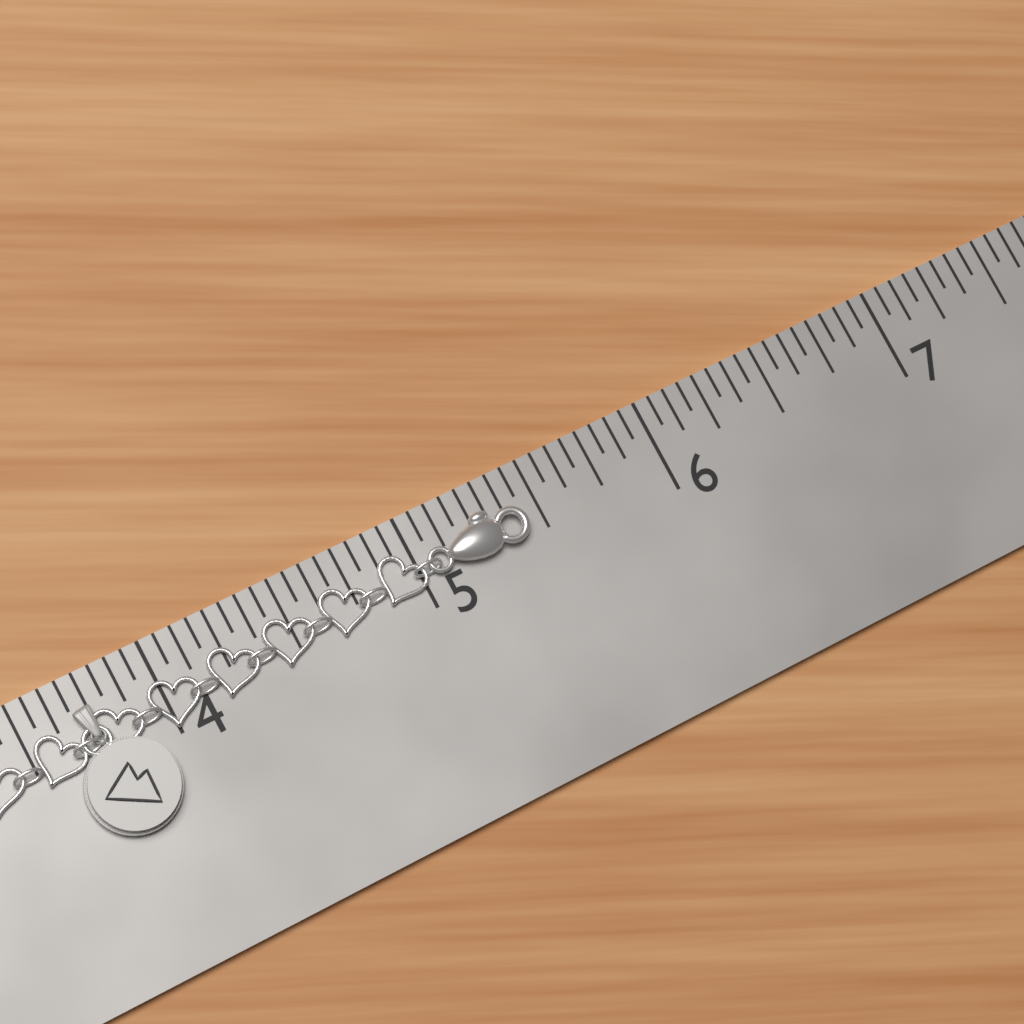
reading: 5.4375 in
